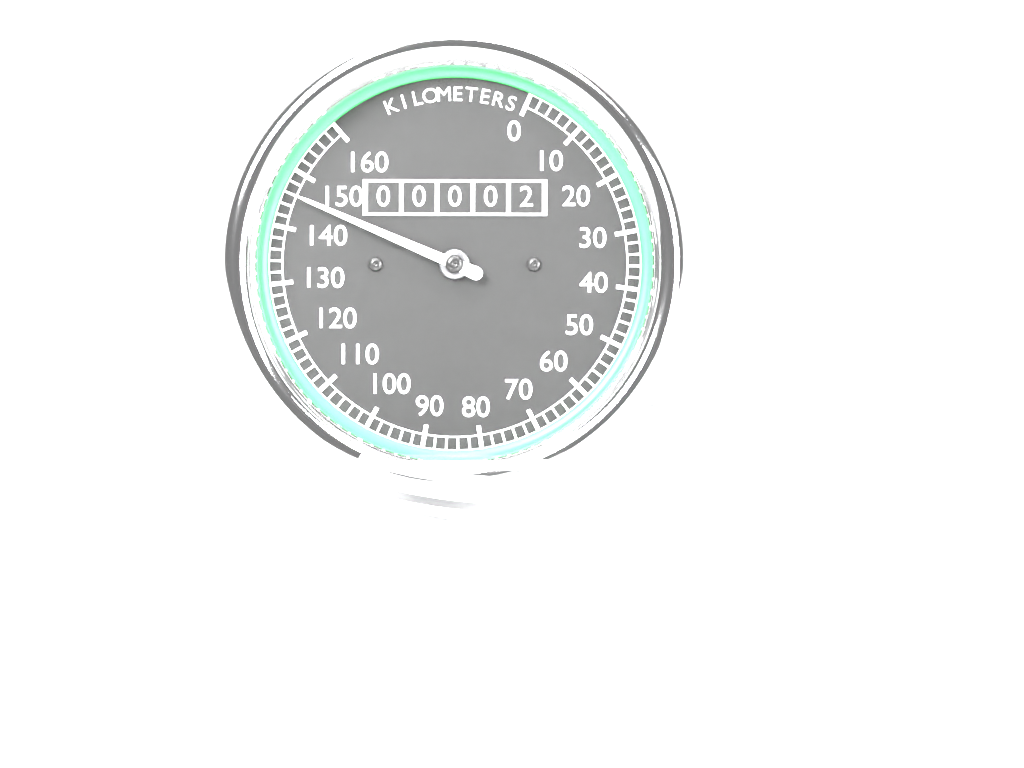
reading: 146 km/h
